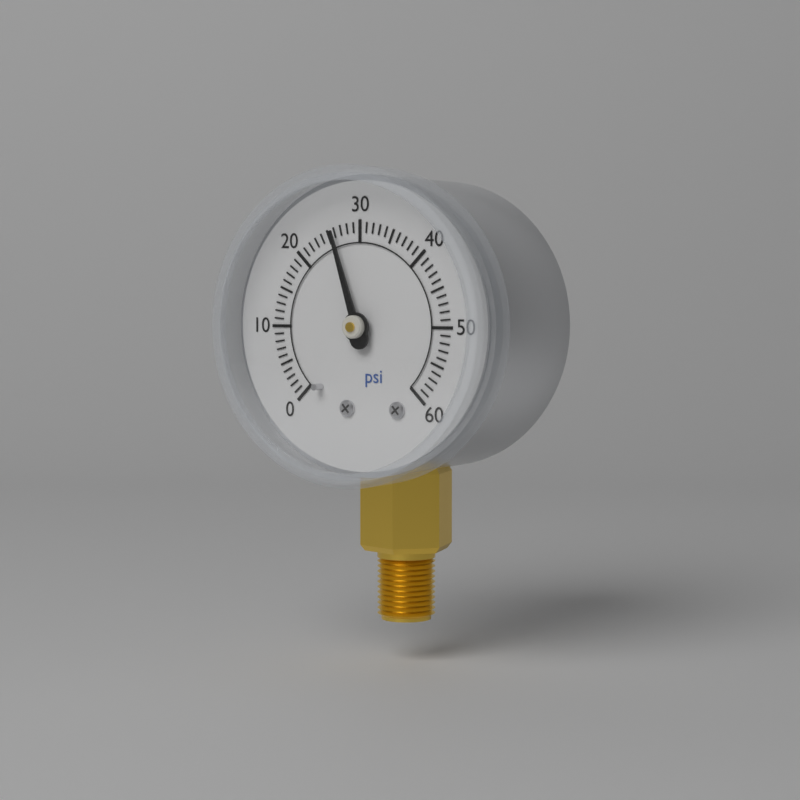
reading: 26 psi
